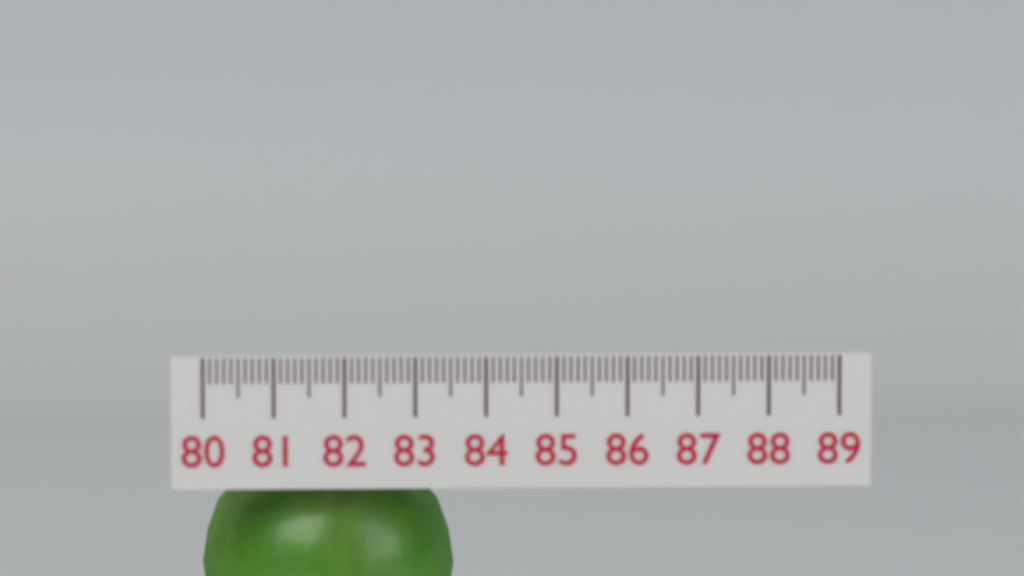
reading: 83.6 (no unit)
